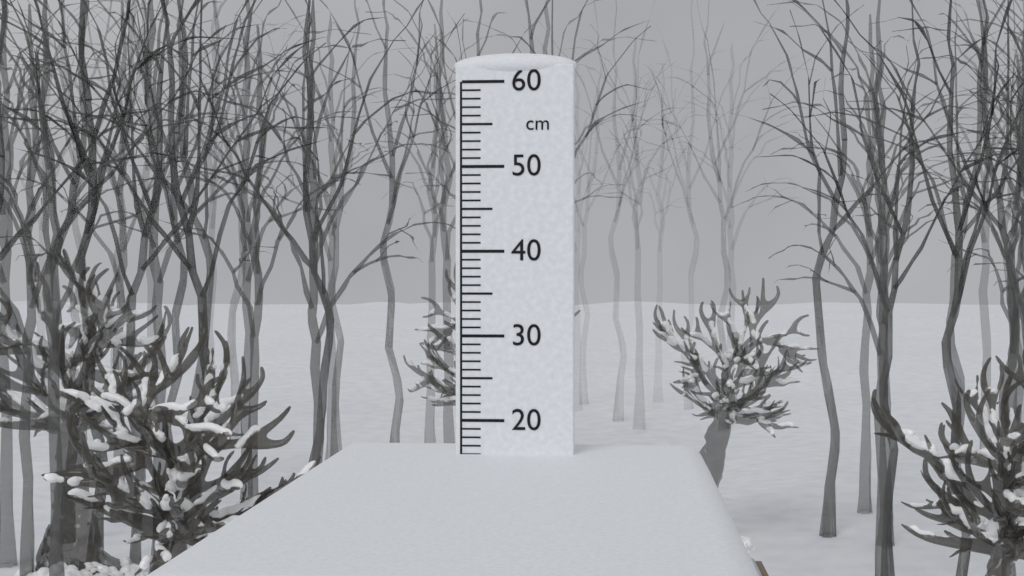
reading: 16 cm
